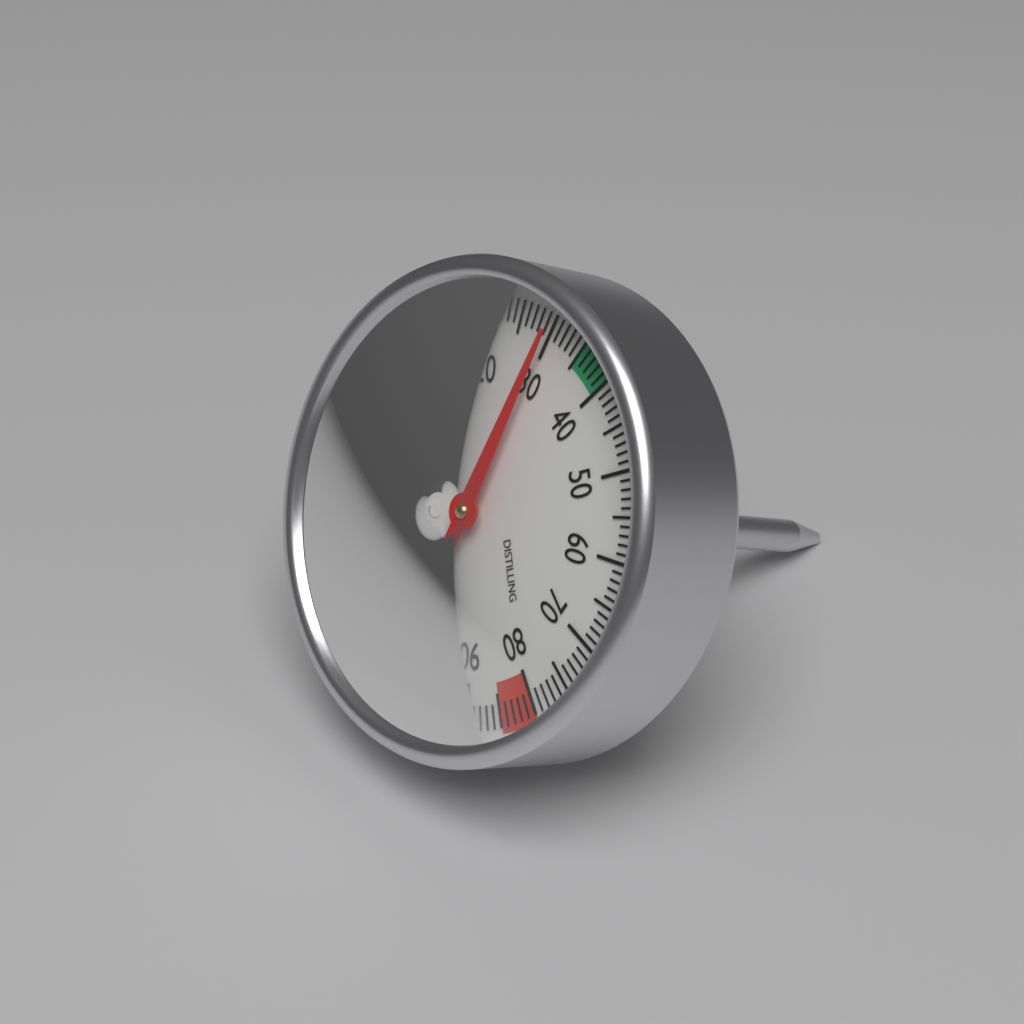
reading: 30 °C
